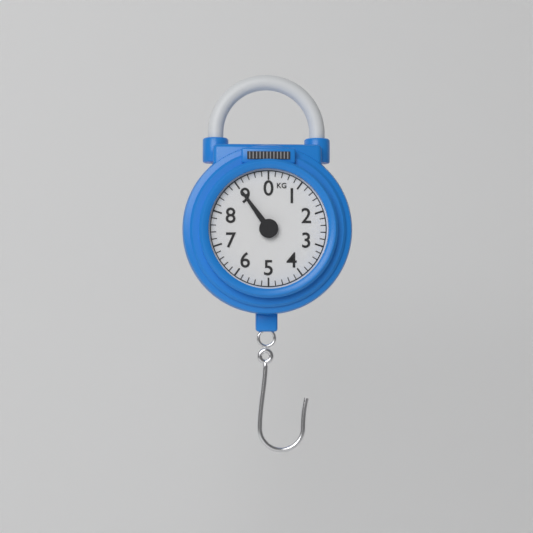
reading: 9.0 kg
